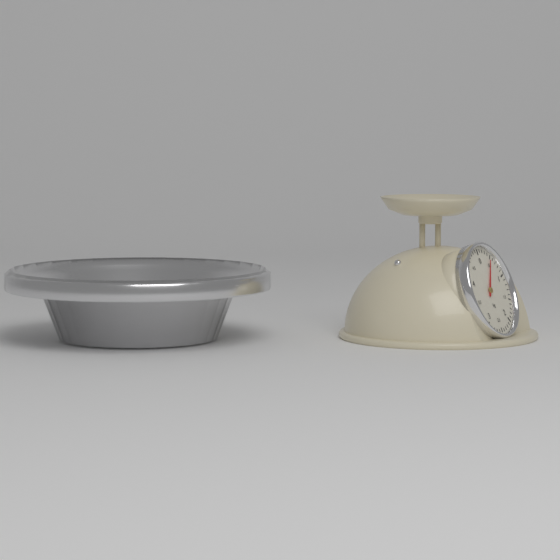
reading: 0.5 kg
